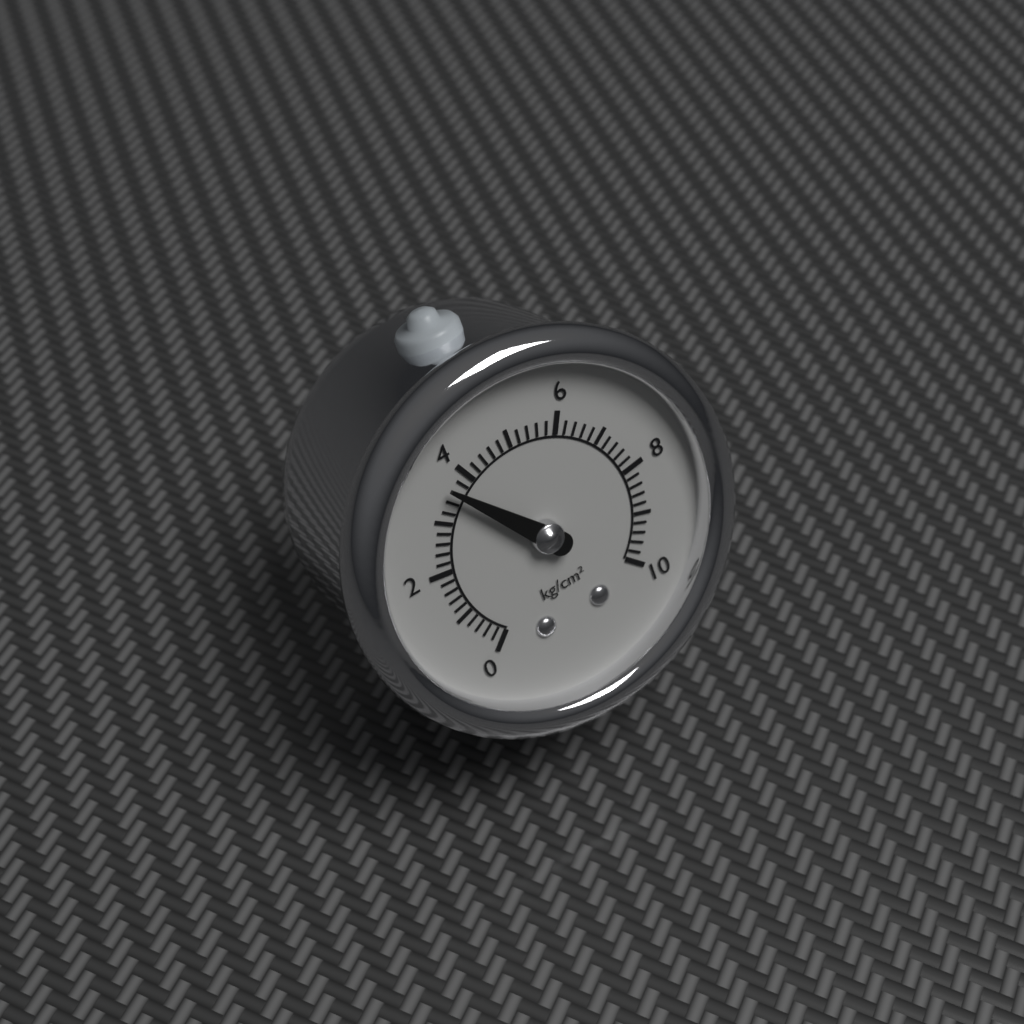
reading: 3.6 kg/cm²
